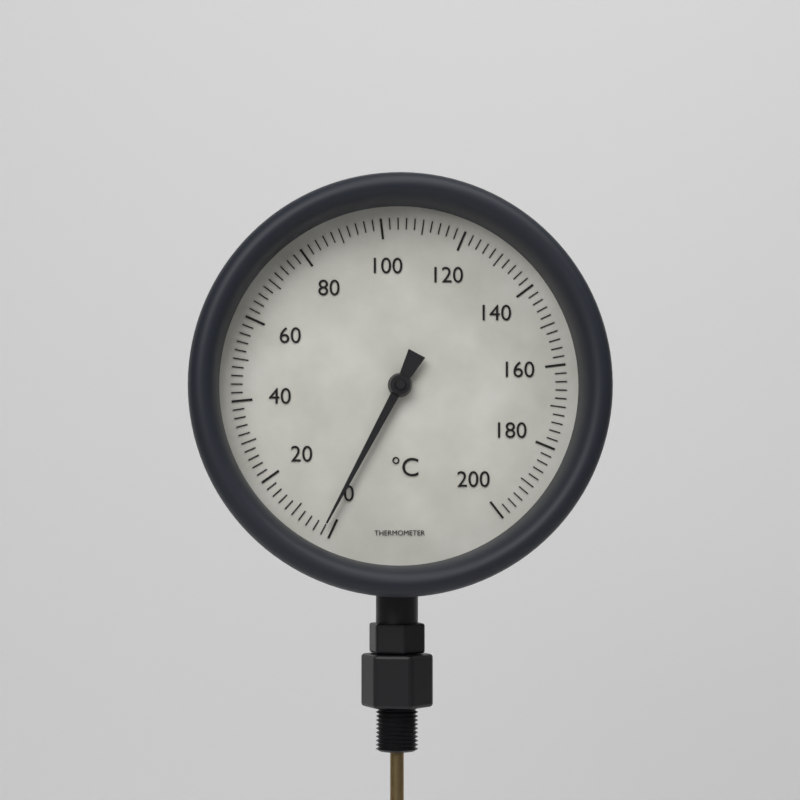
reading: 2 °C
